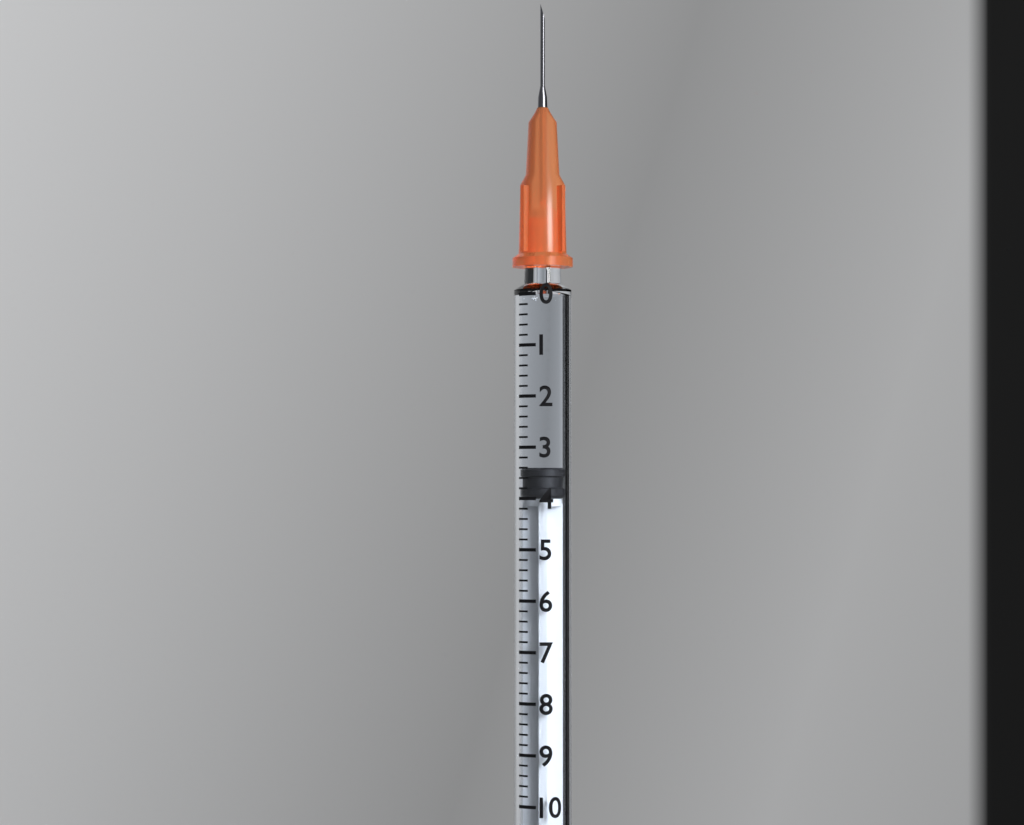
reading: 3.4 (no unit)
